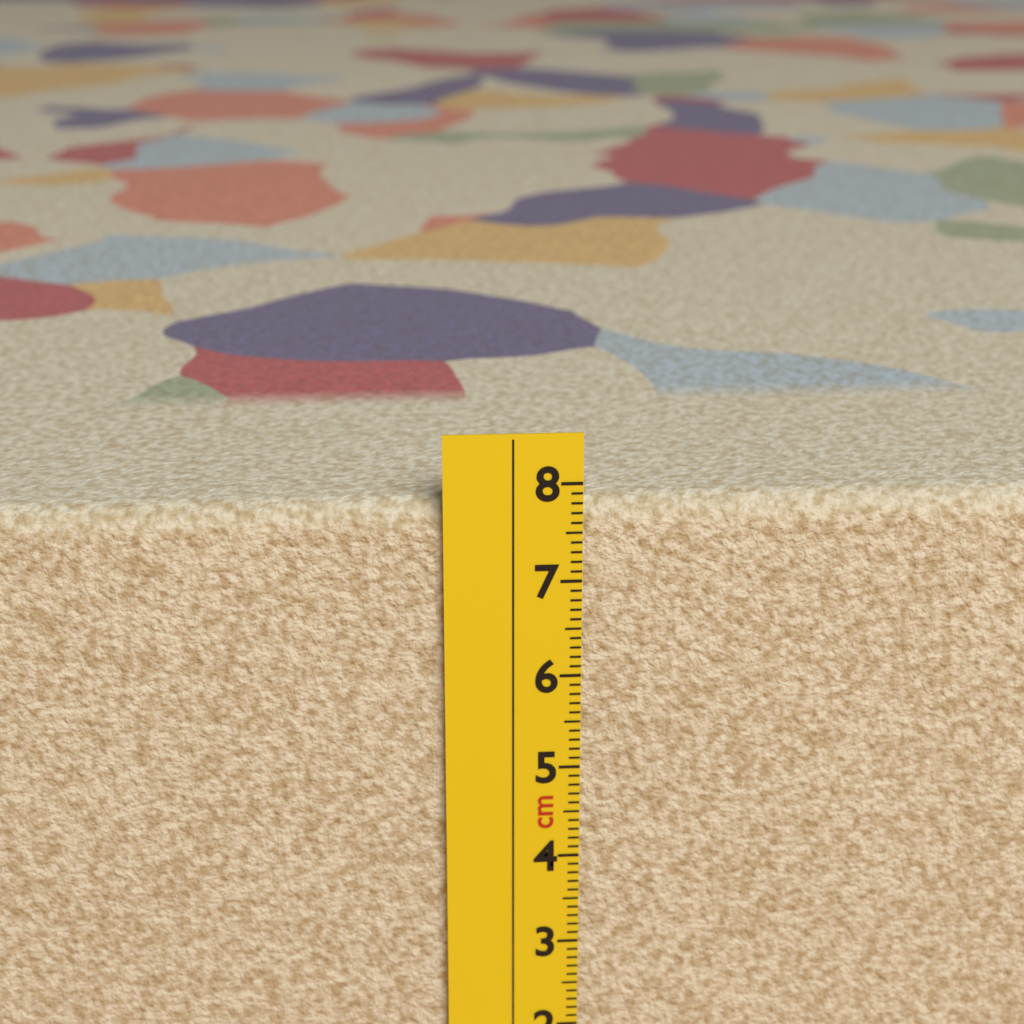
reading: 7.8 cm
